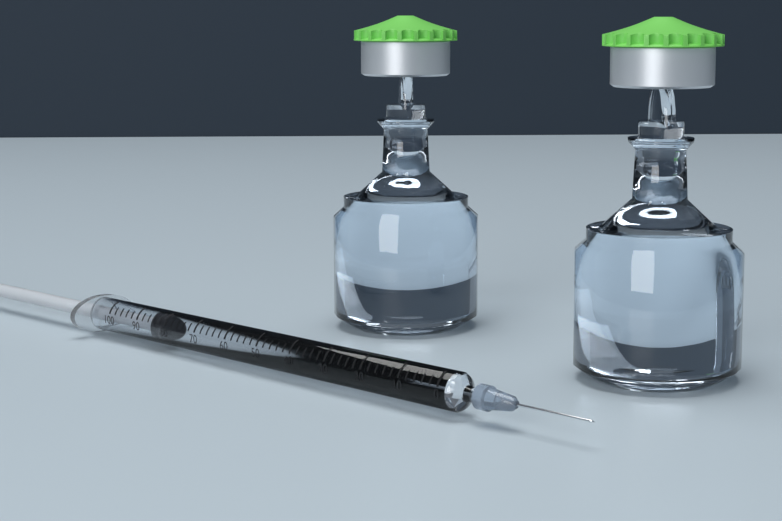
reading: 82 (no unit)
